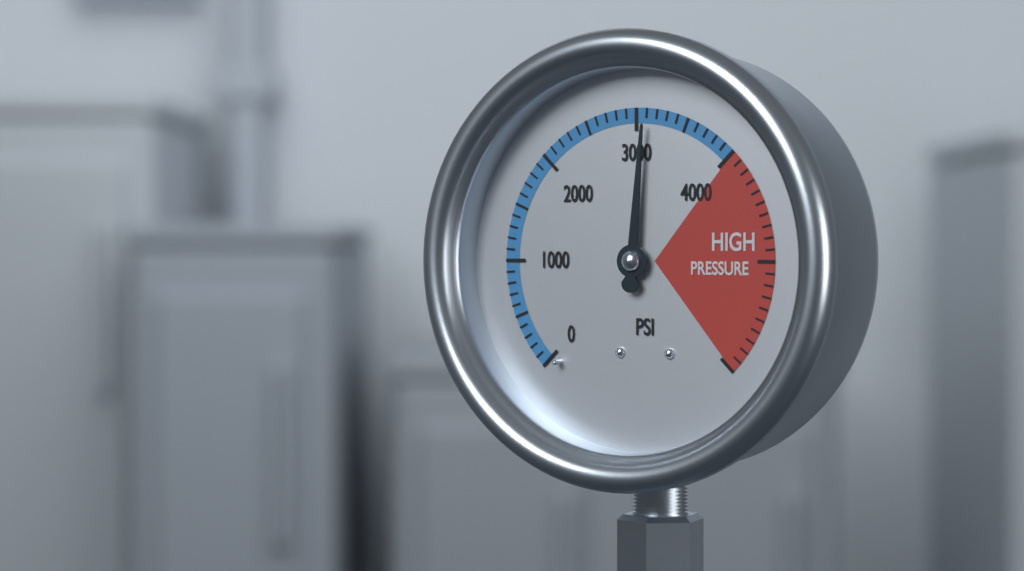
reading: 3100 psi
